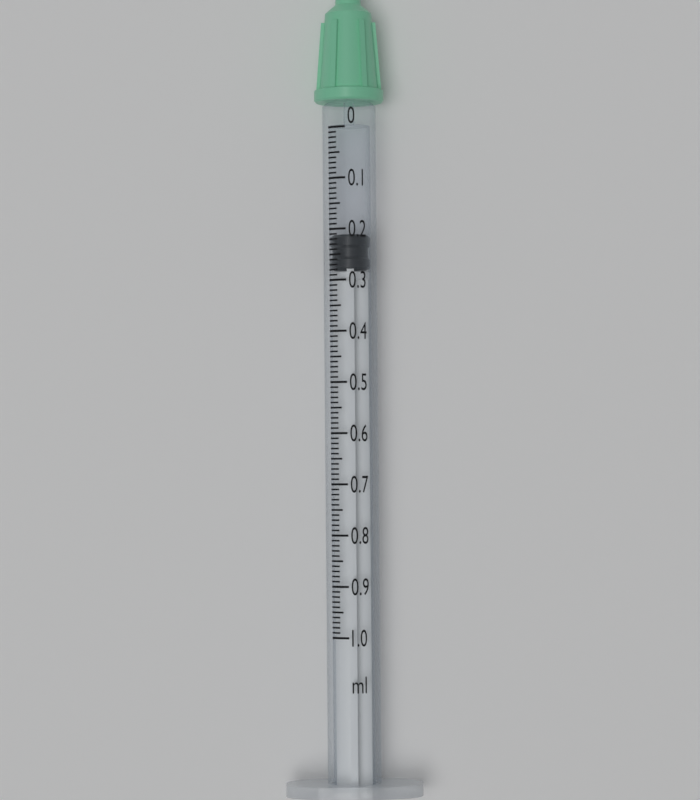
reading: 0.21 ml
